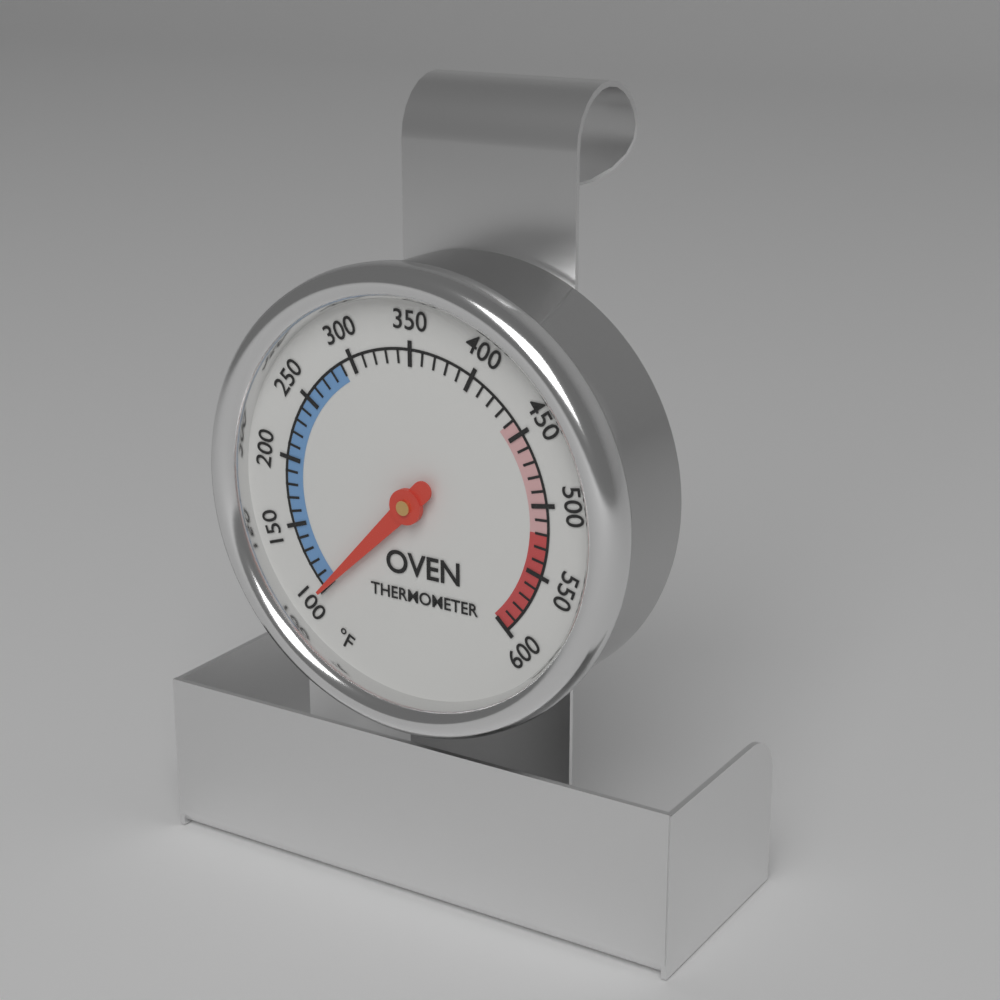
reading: 100 °F
